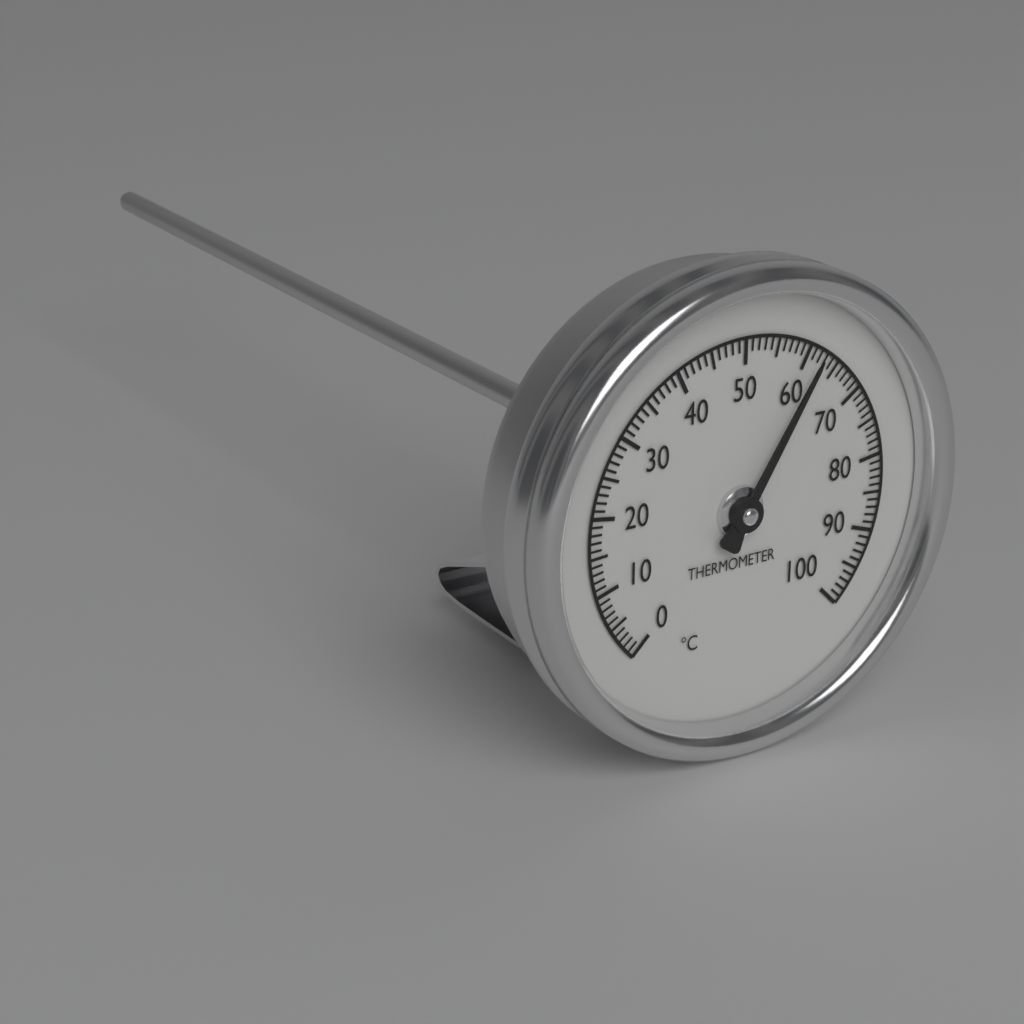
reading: 62 °C
